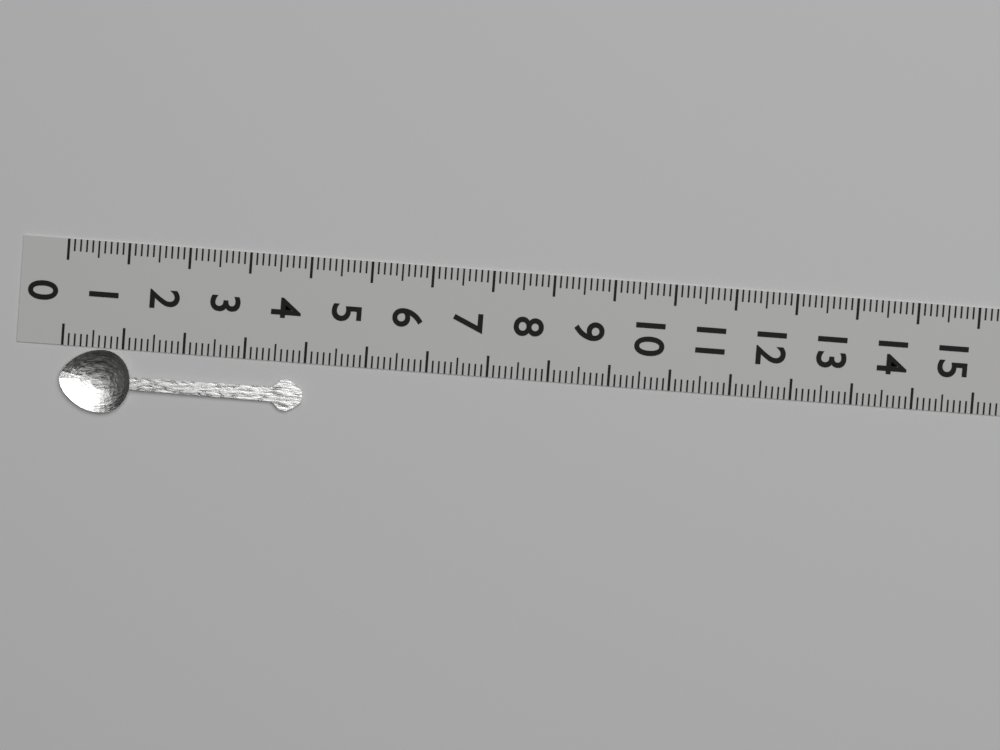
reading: 4.0 (no unit)
